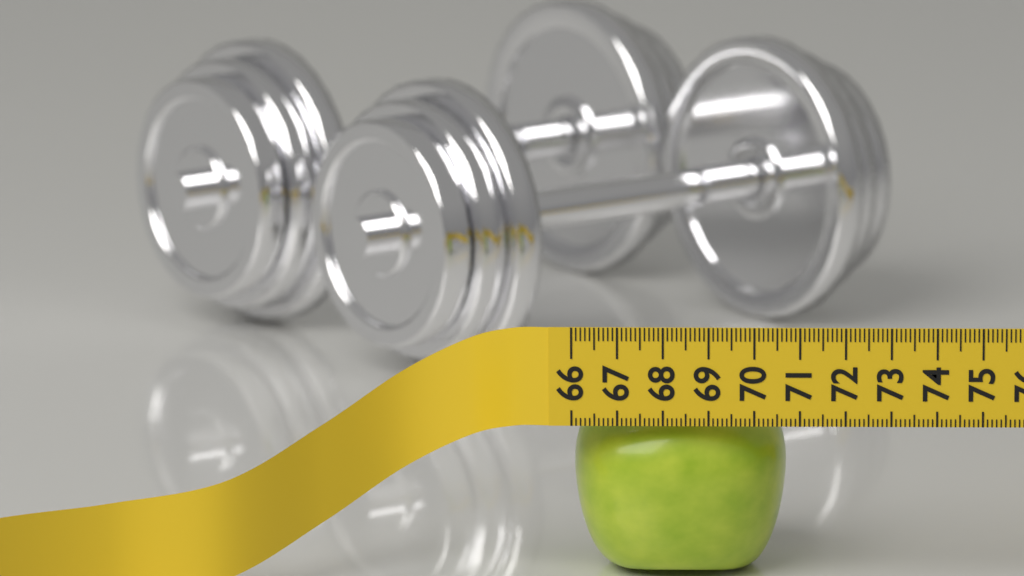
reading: 70.7 (no unit)
